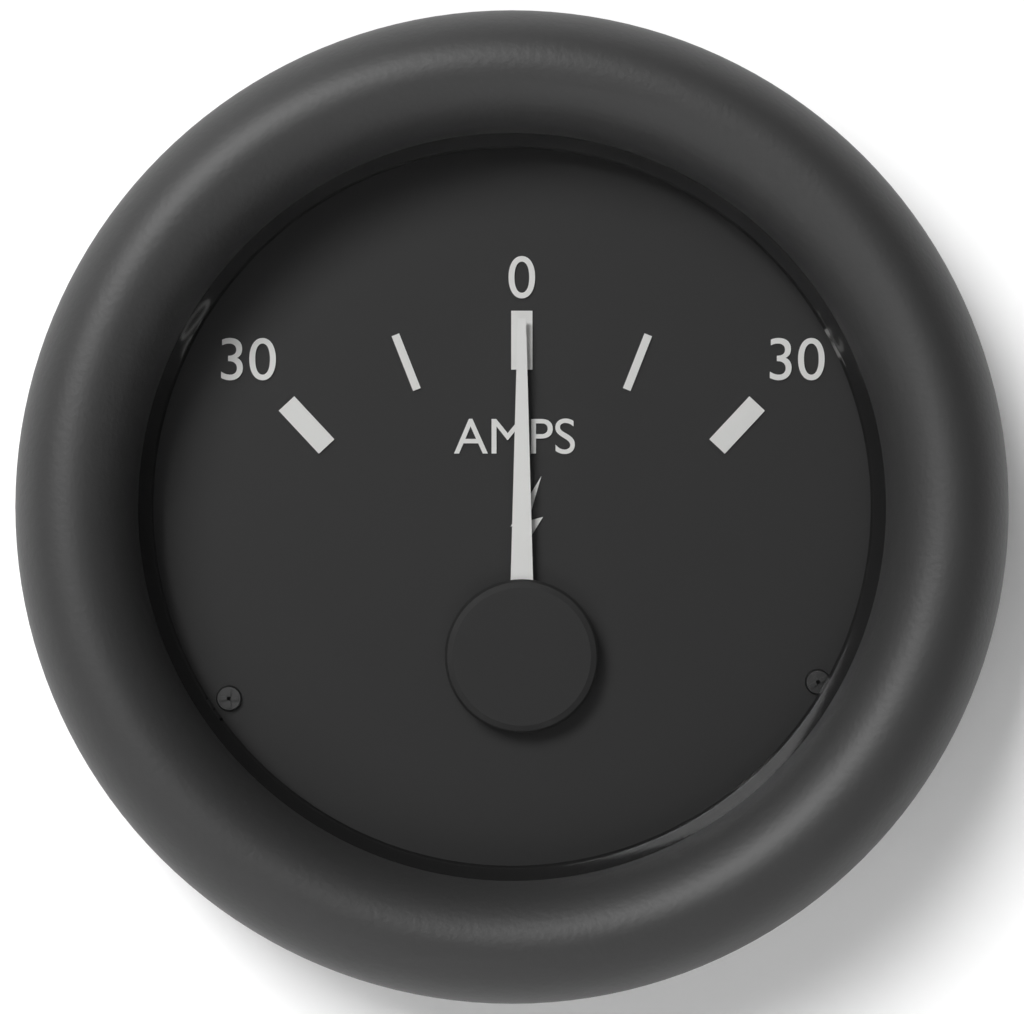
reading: 0 A
